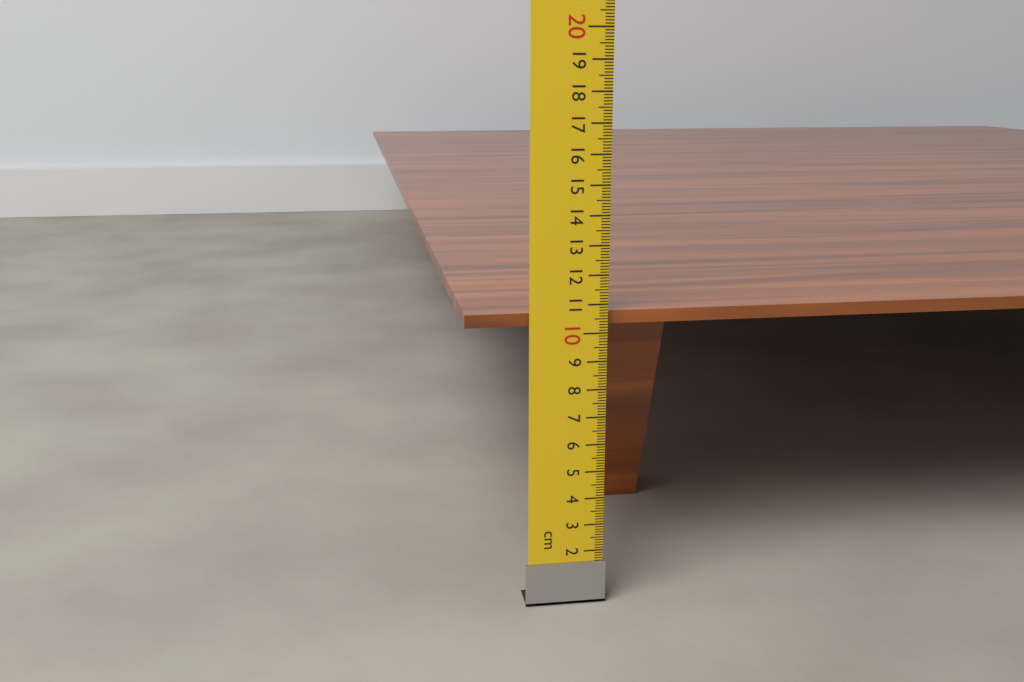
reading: 10.7 cm
